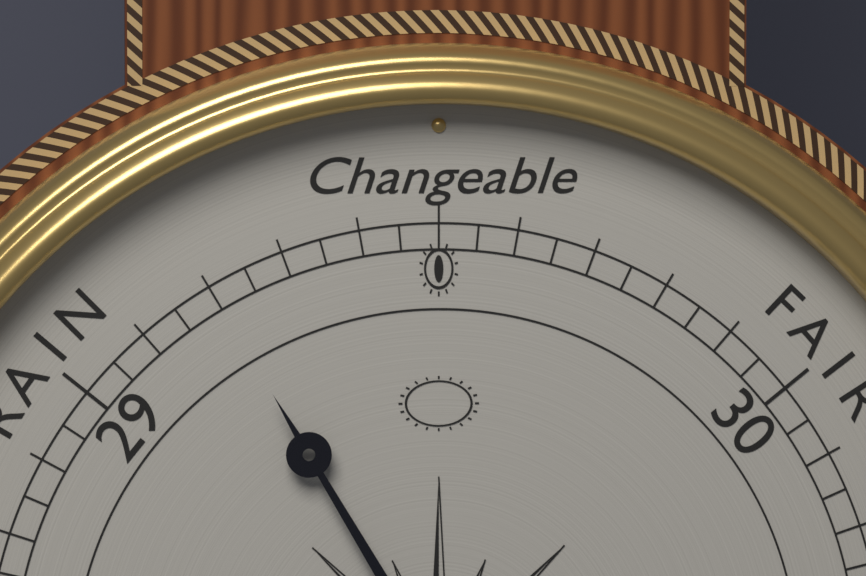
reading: 29.20 (no unit)
